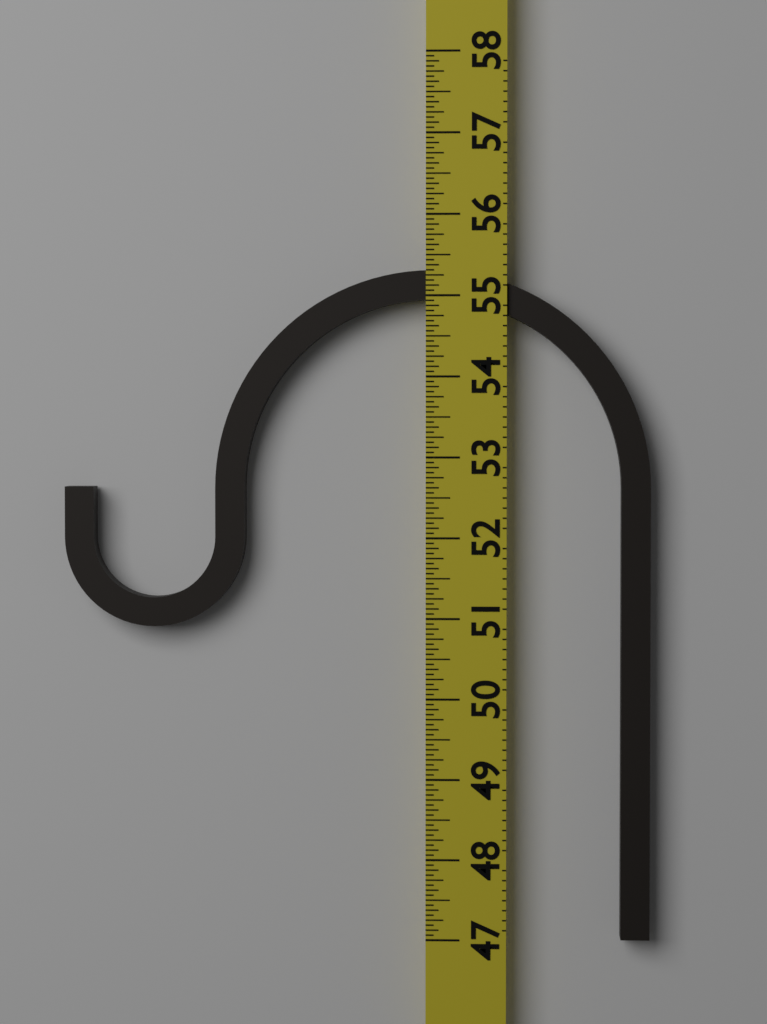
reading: 55.3125 (no unit)
